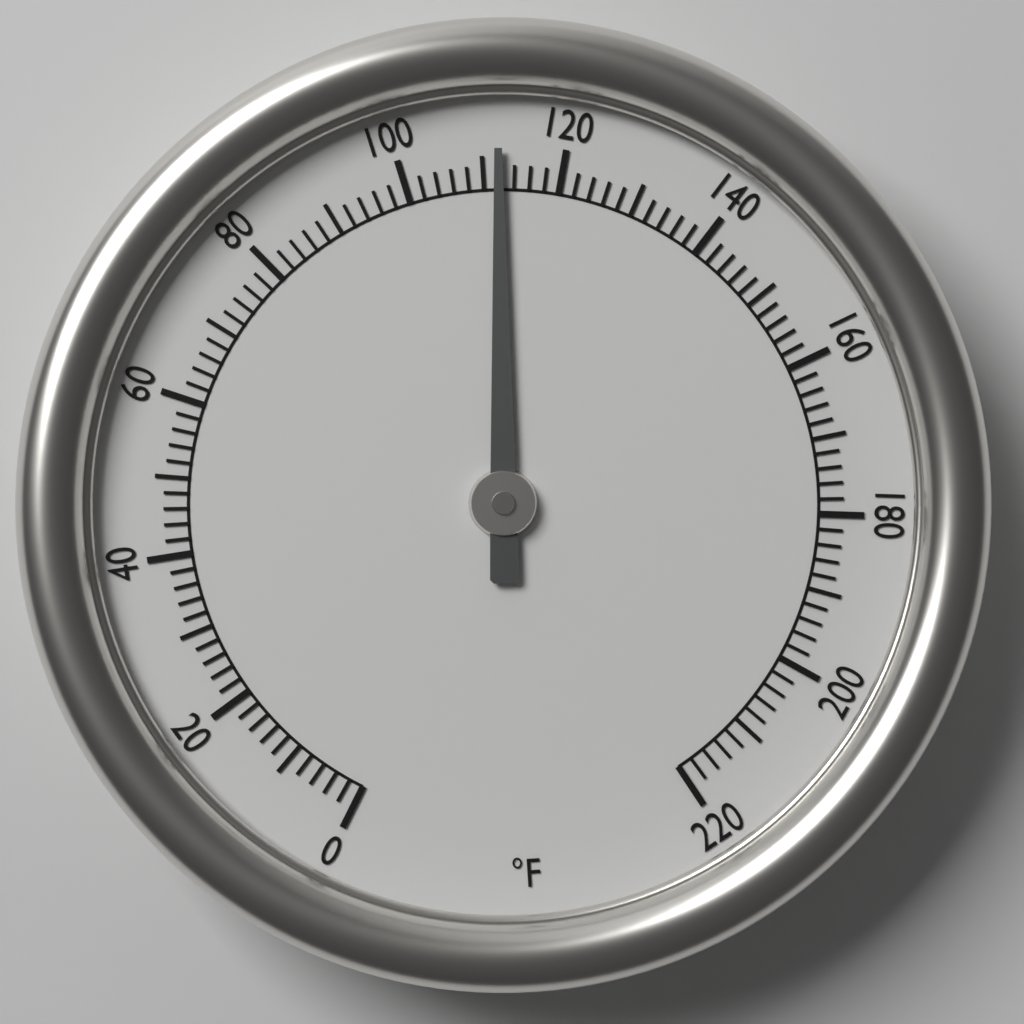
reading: 112 °F
